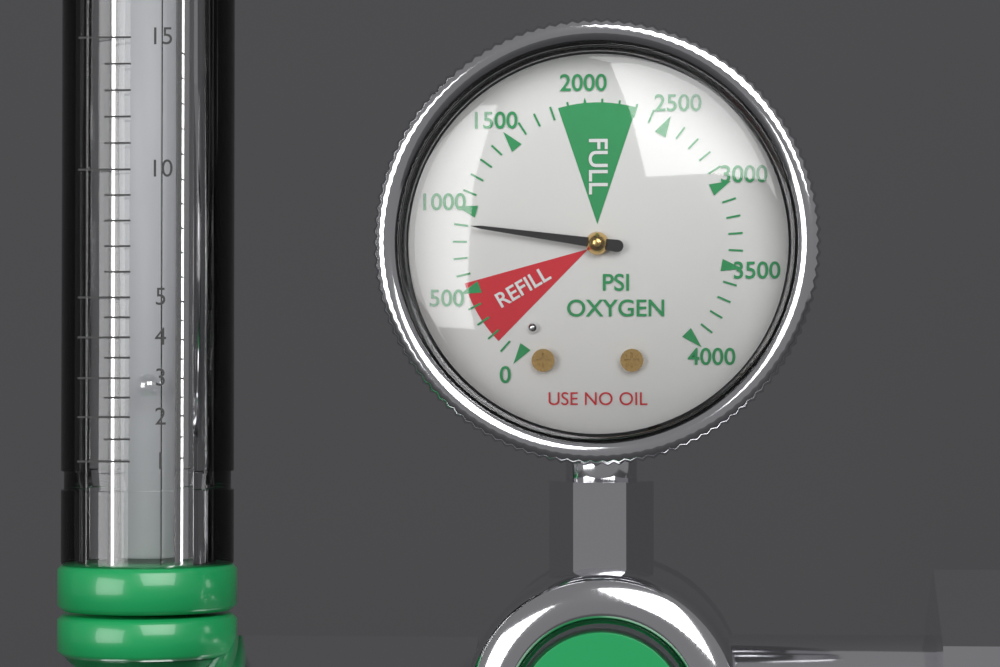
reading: 900 psi
